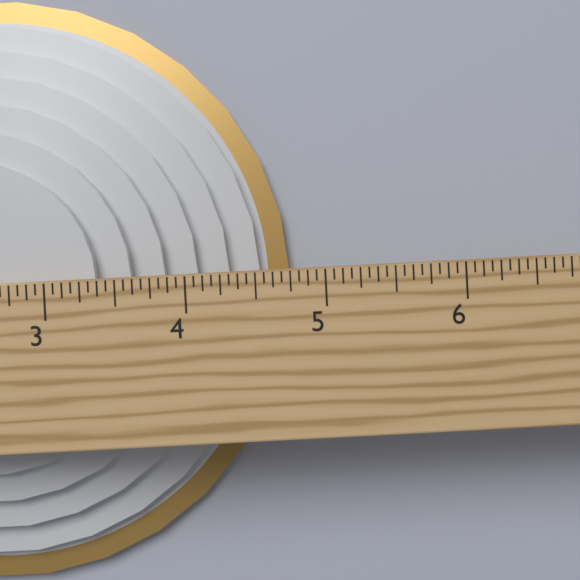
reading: 4.7500 in
